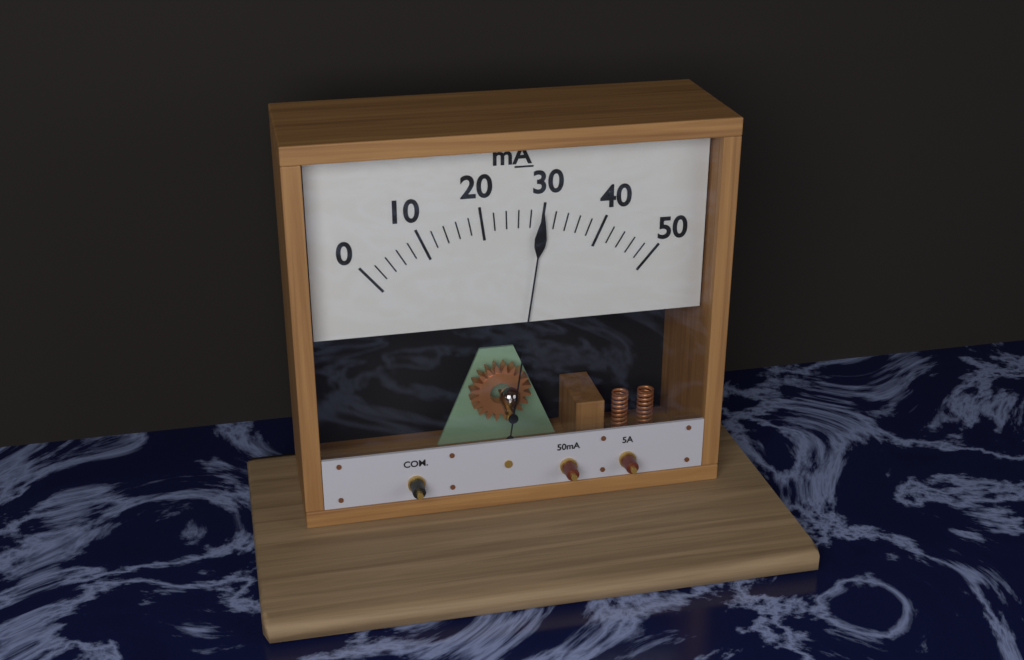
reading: 30 mA
